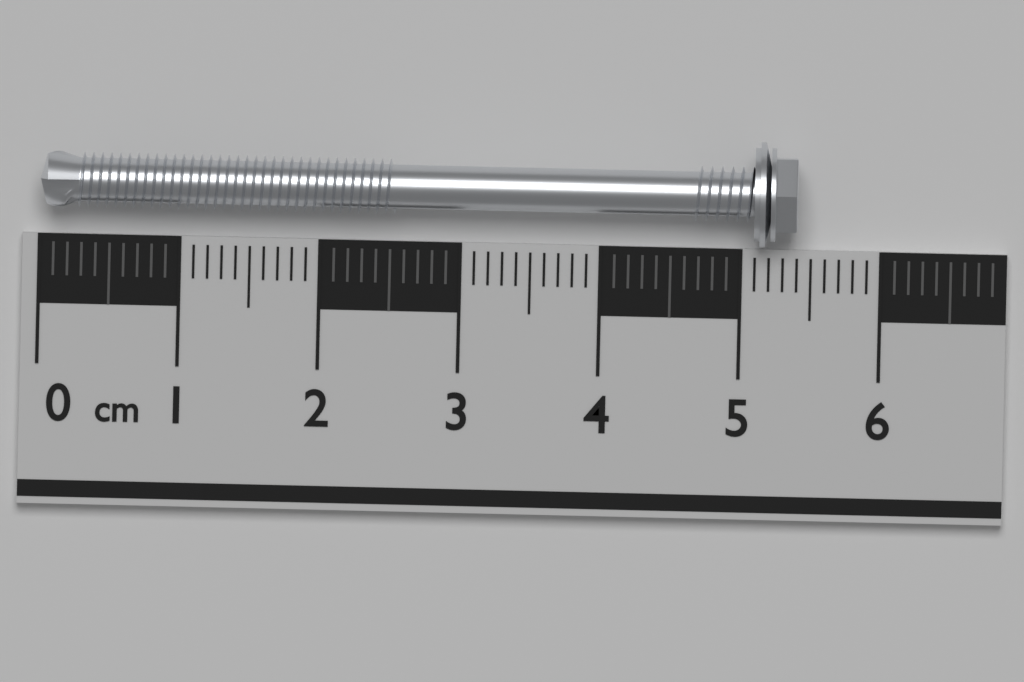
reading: 5.4 cm
